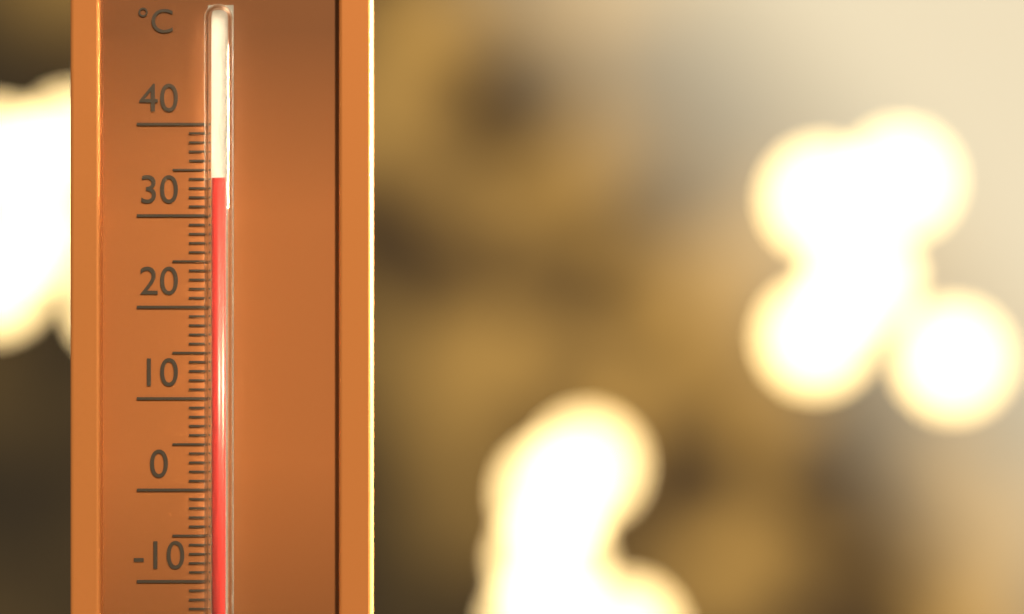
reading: 34 °C
